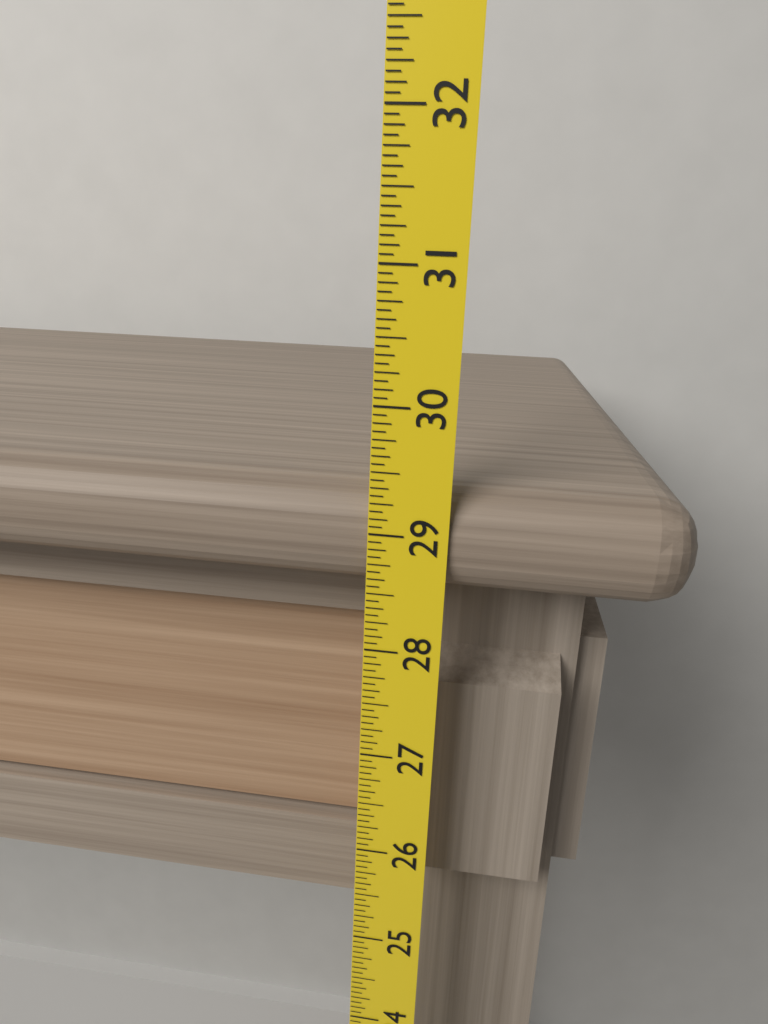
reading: 29.3750 (no unit)
